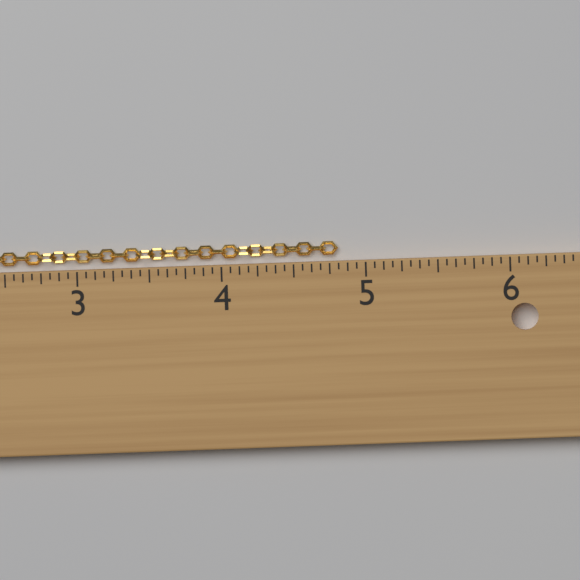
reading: 4.8125 in
